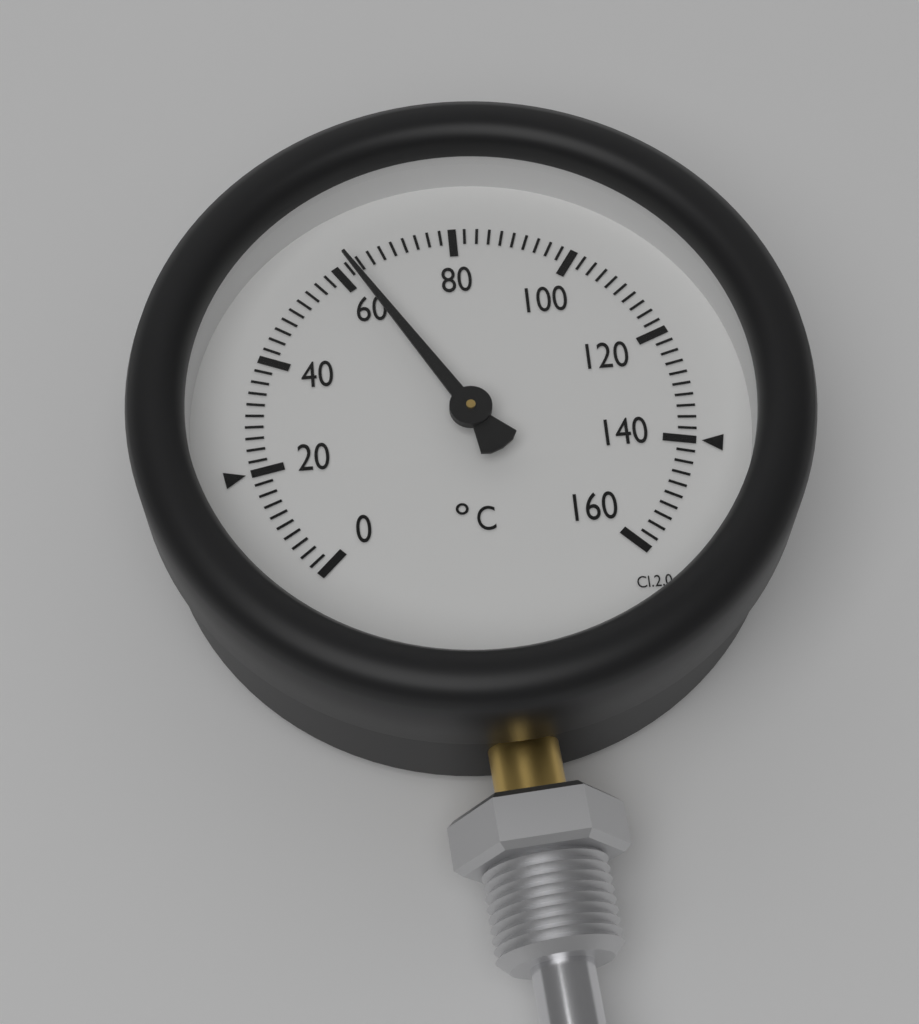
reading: 62 °C
